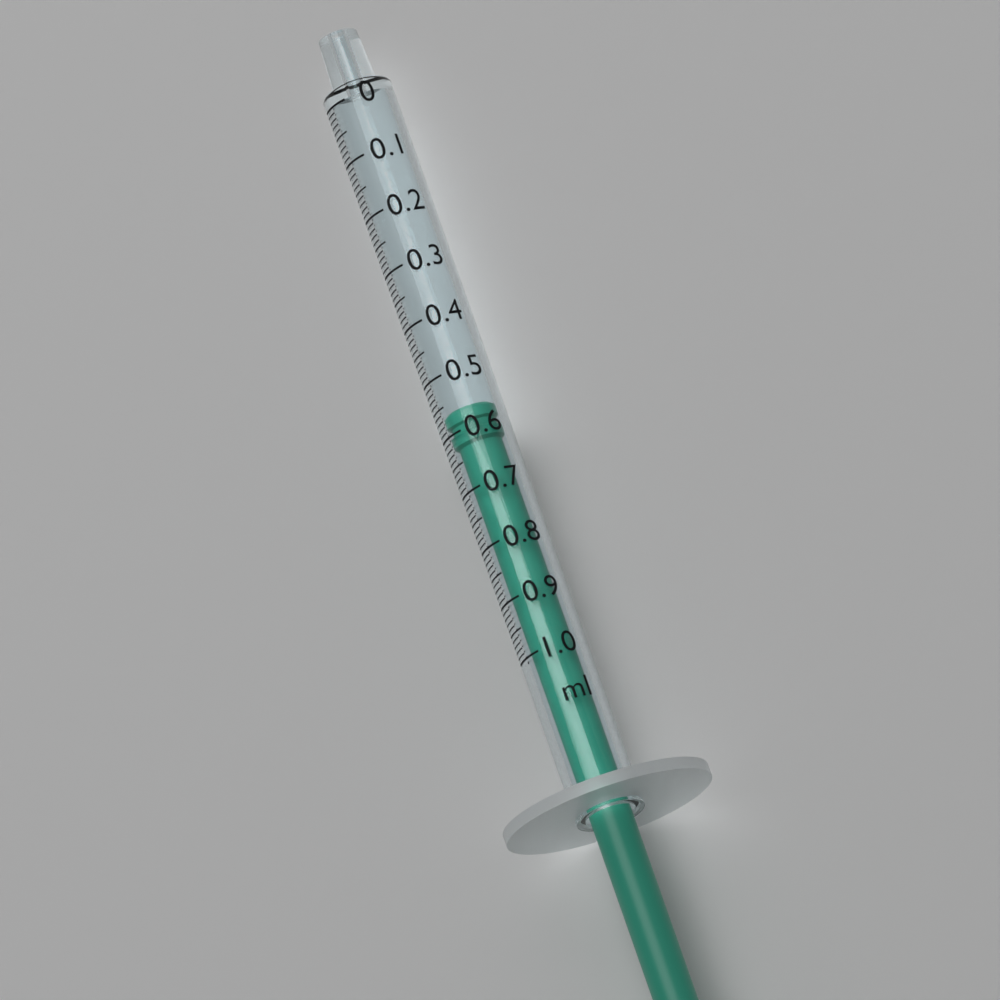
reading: 0.56 ml
